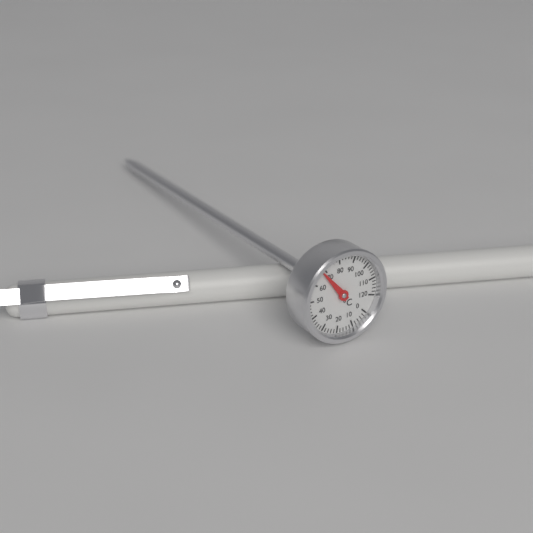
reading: 68 °C
